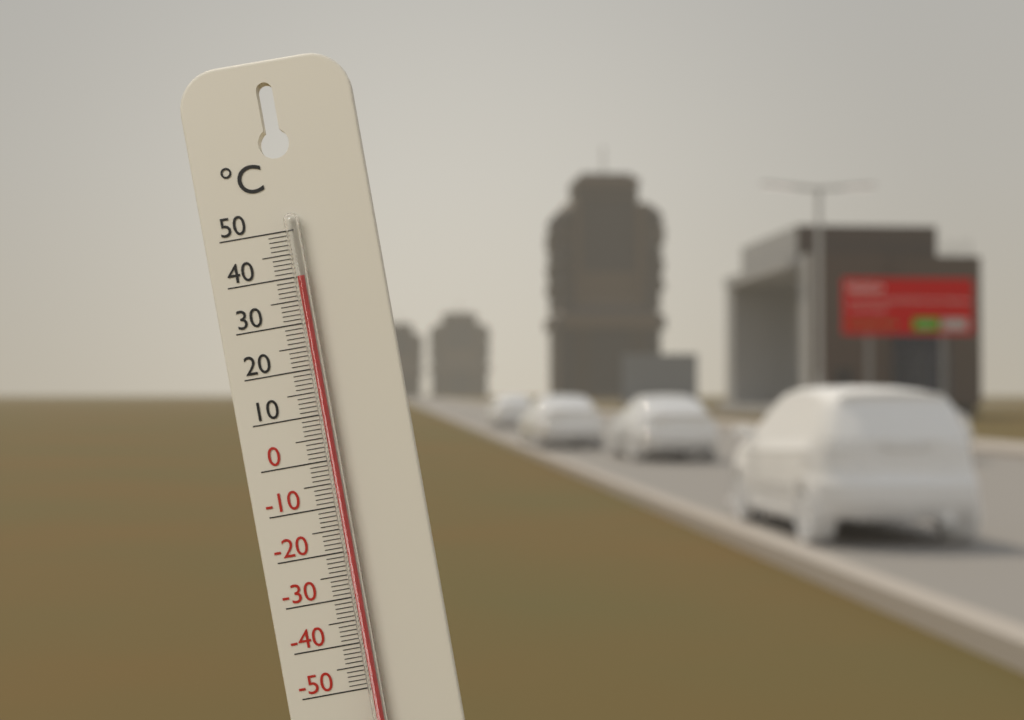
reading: 40 °C
